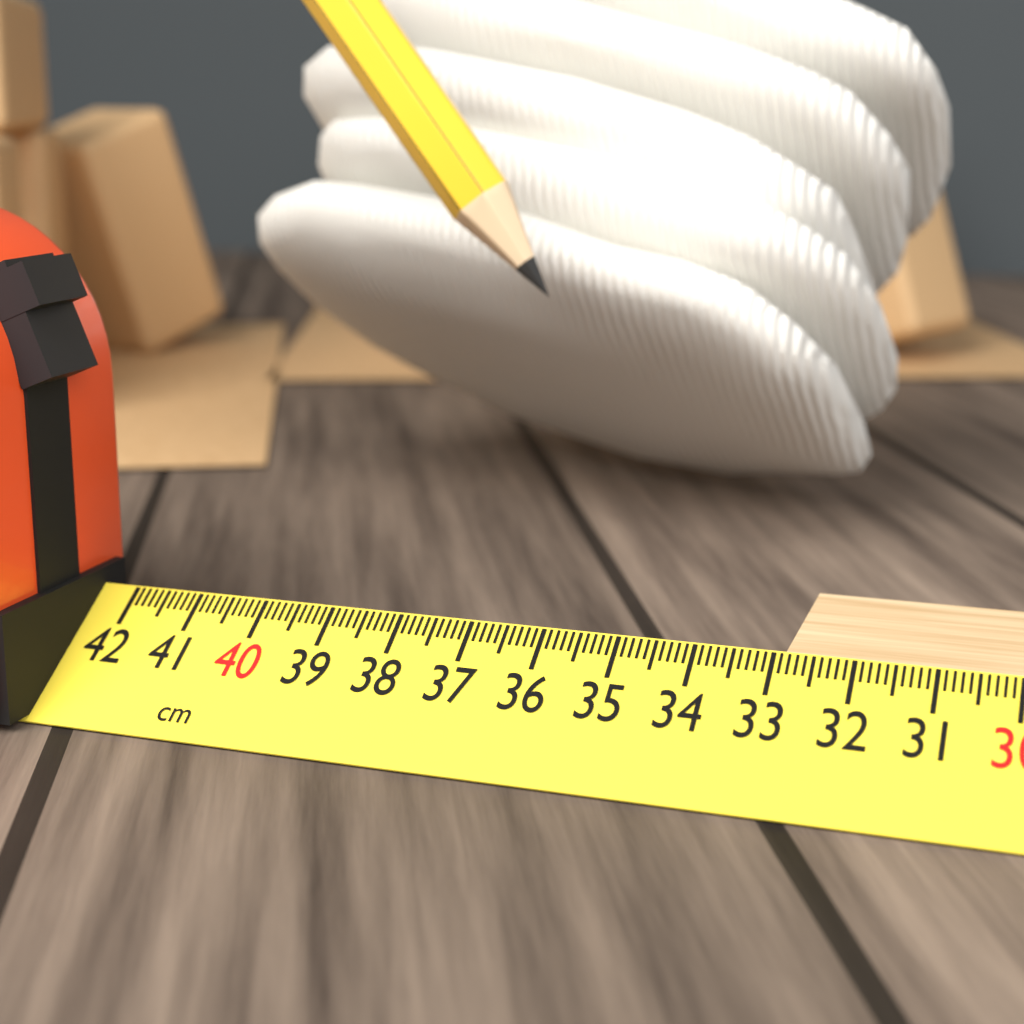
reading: 32.9 cm
